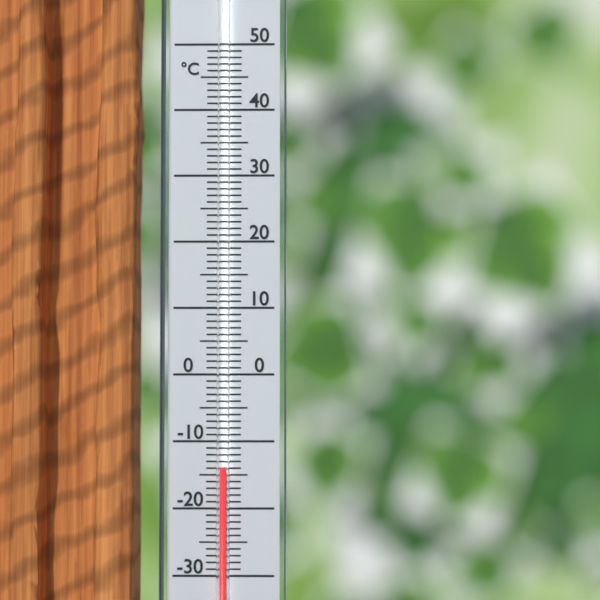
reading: -14 °C
